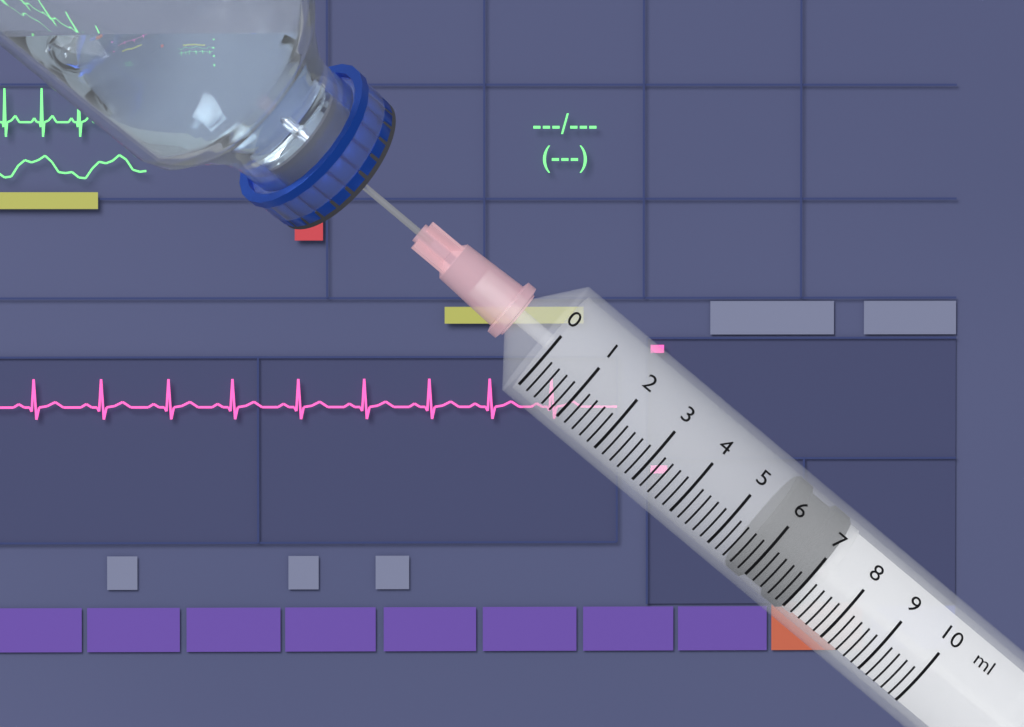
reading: 5.6 ml
